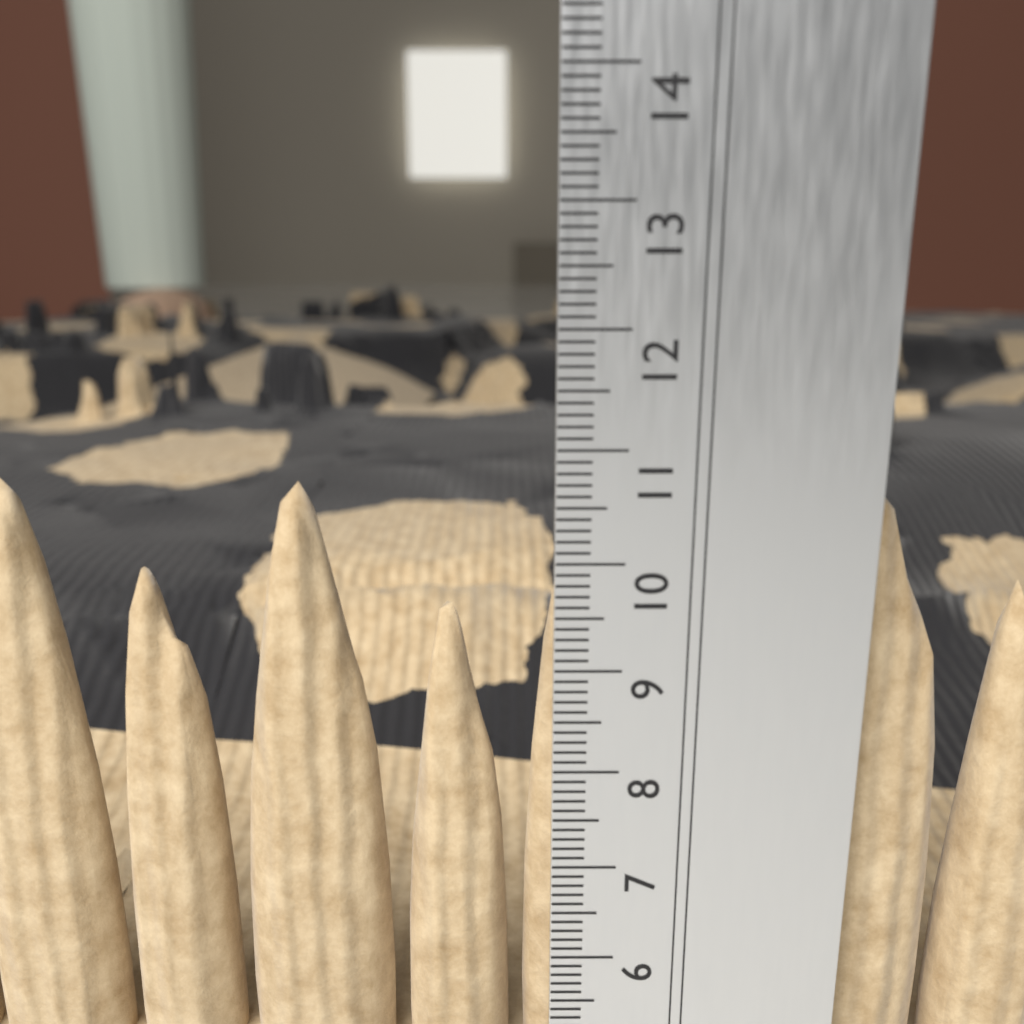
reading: 10.6 cm
